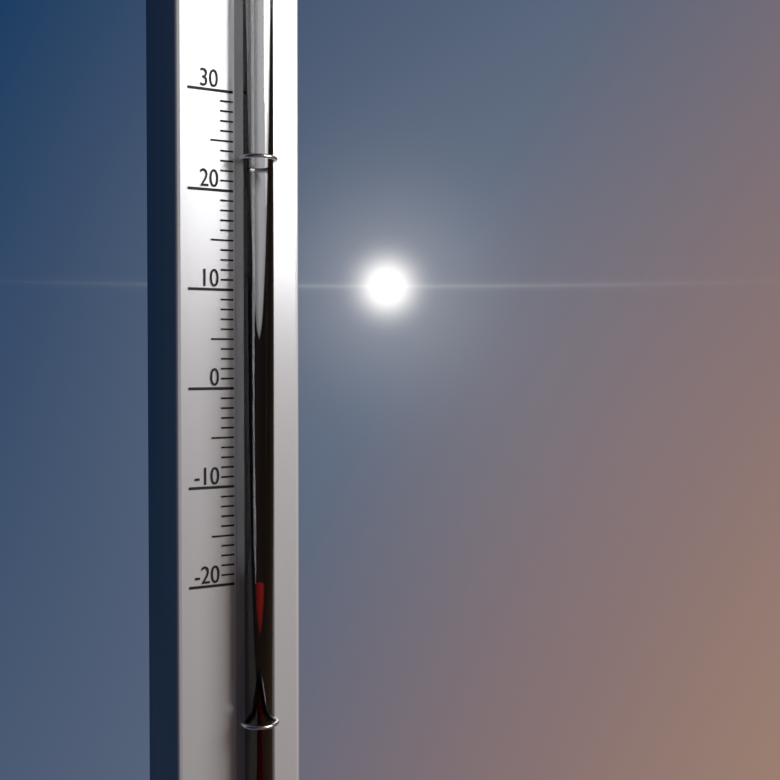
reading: -19 (no unit)
